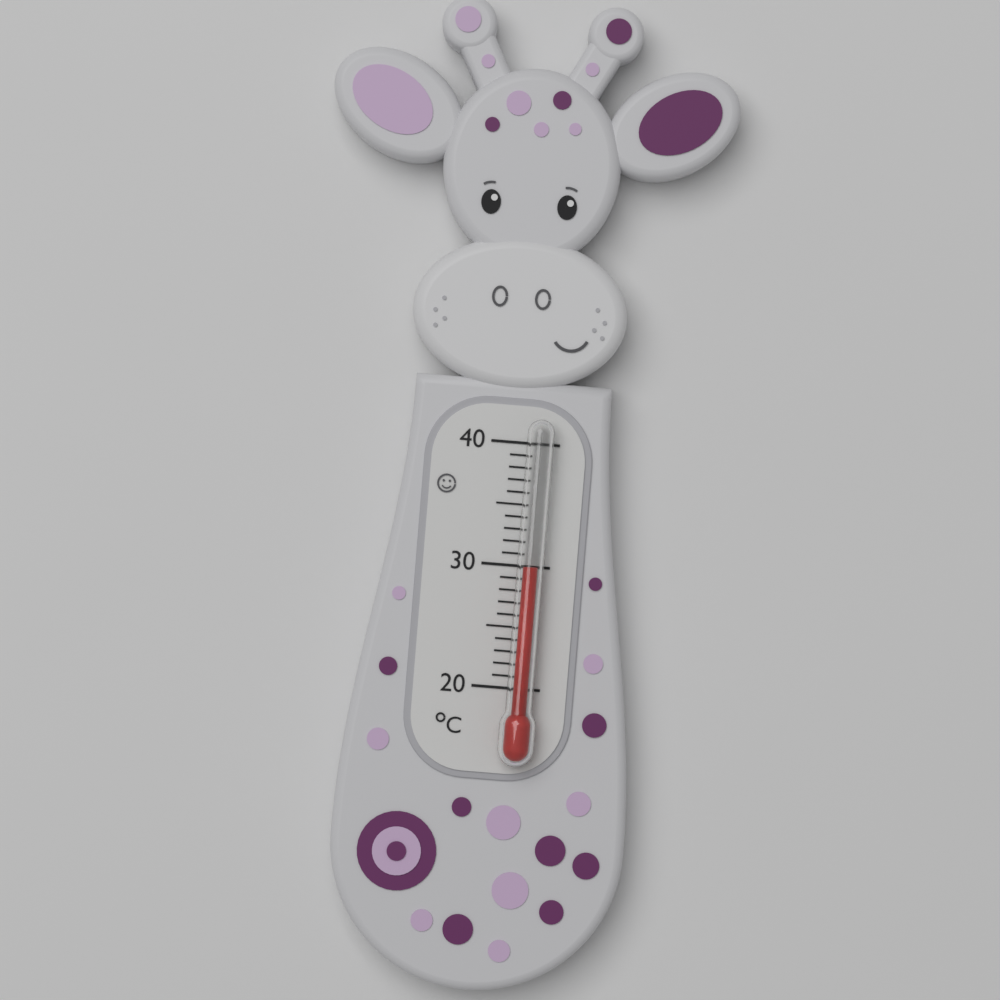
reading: 30 °C
